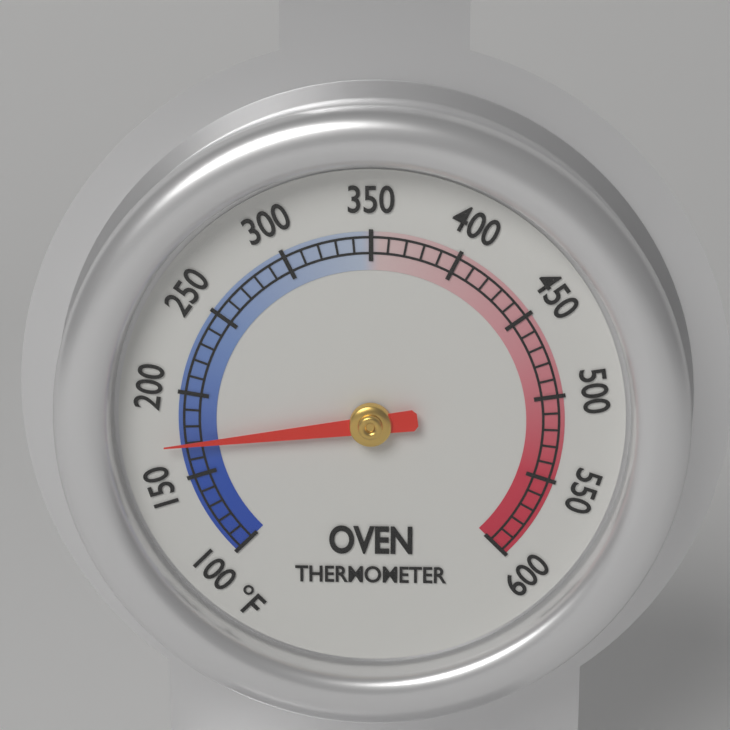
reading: 170 °F
